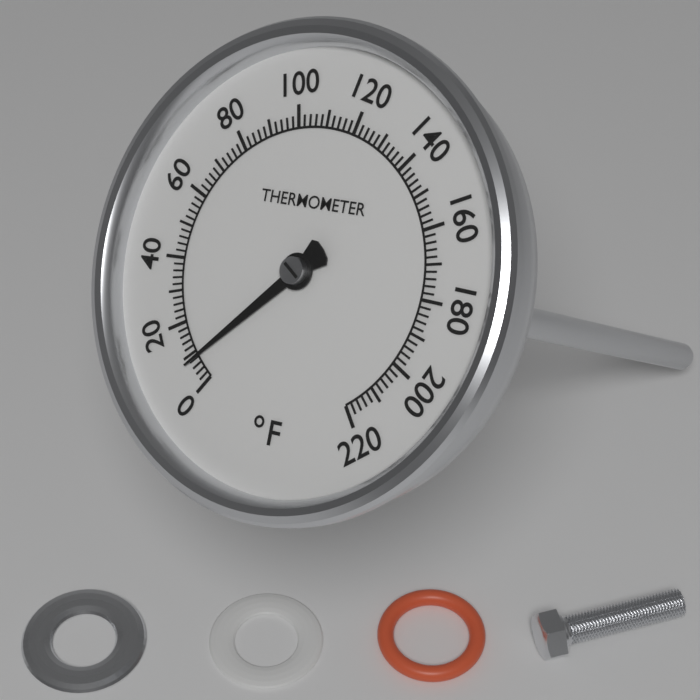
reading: 8 °F
